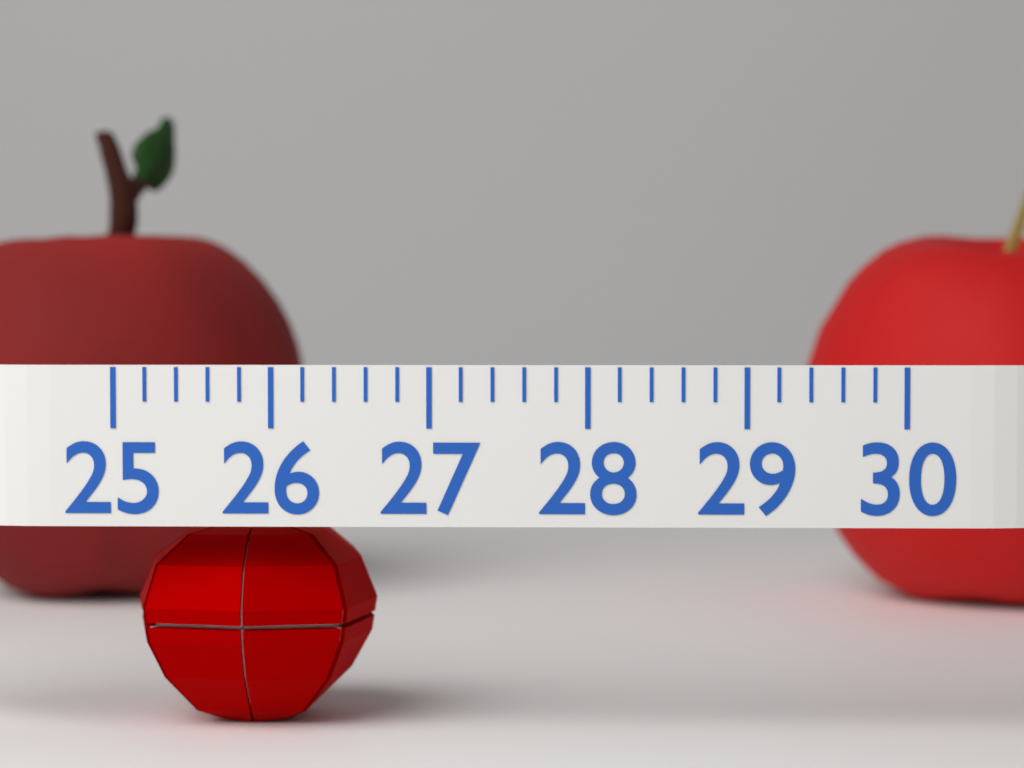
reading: 26.6 (no unit)
